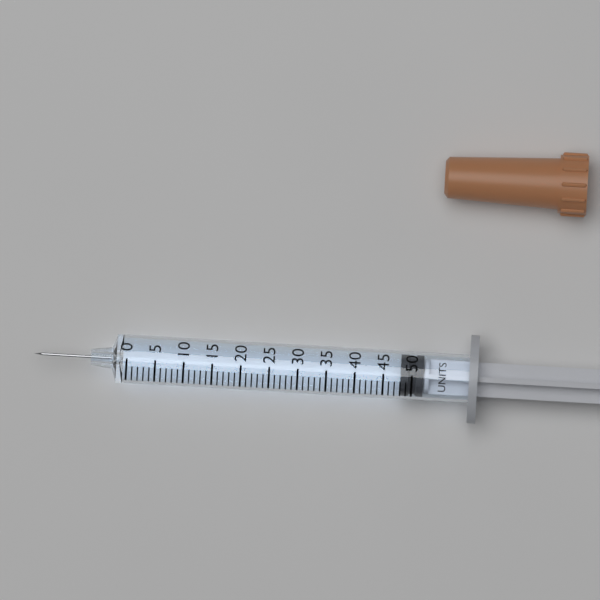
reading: 48 units
